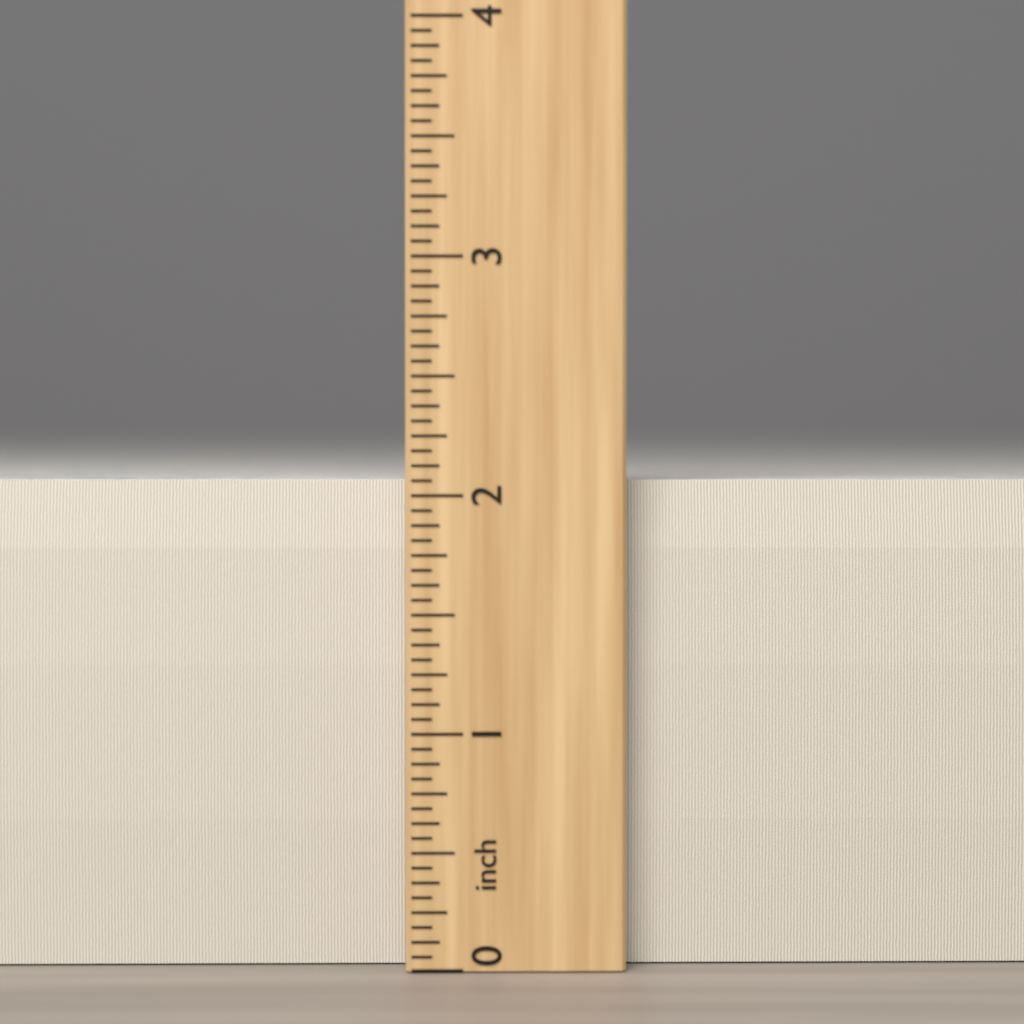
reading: 2.0625 inch
